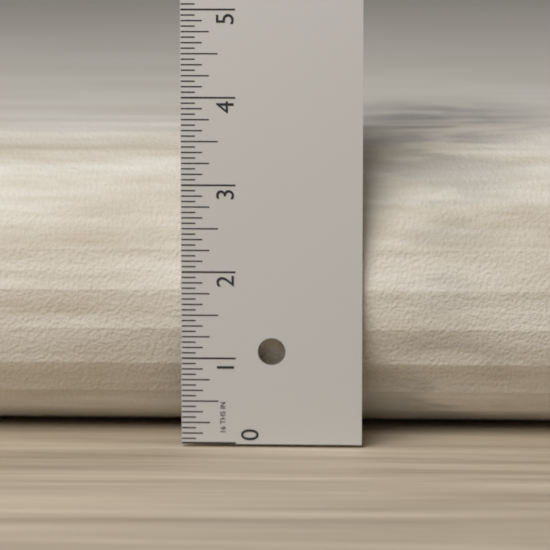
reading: 3.5625 in
